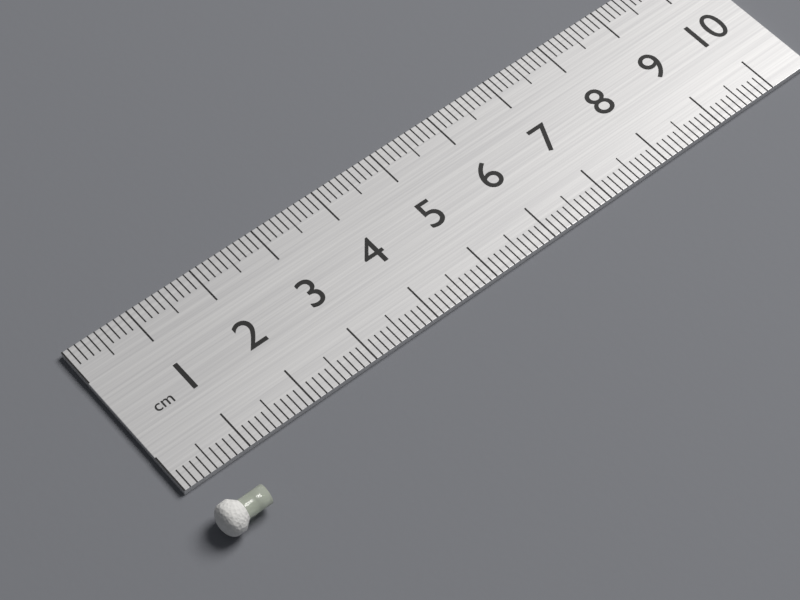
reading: 0.7 cm
